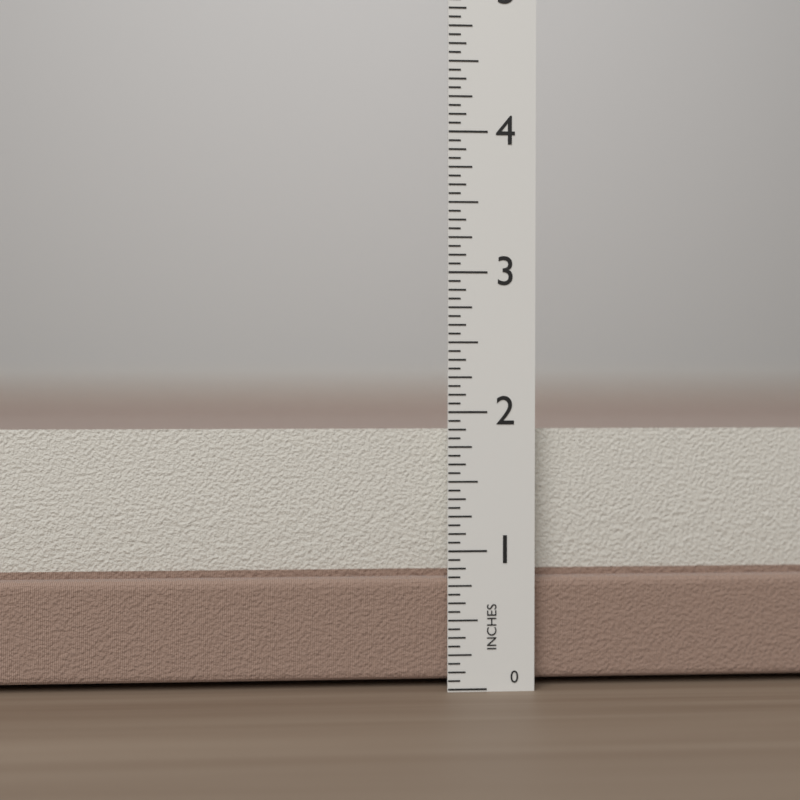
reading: 1.8750 in
